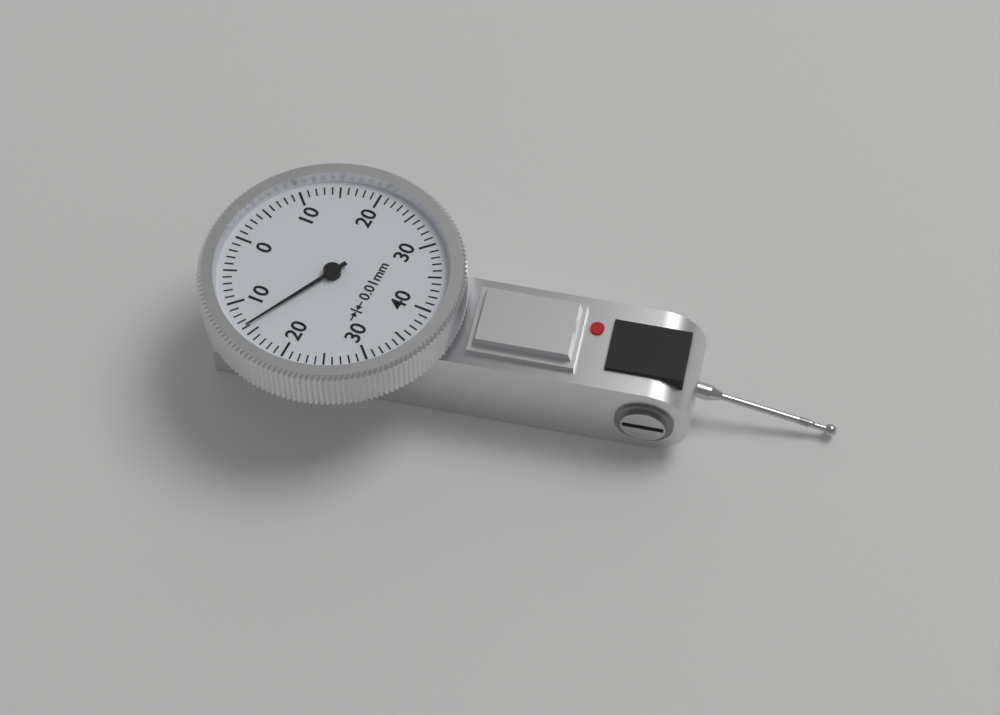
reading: 0.14 mm
